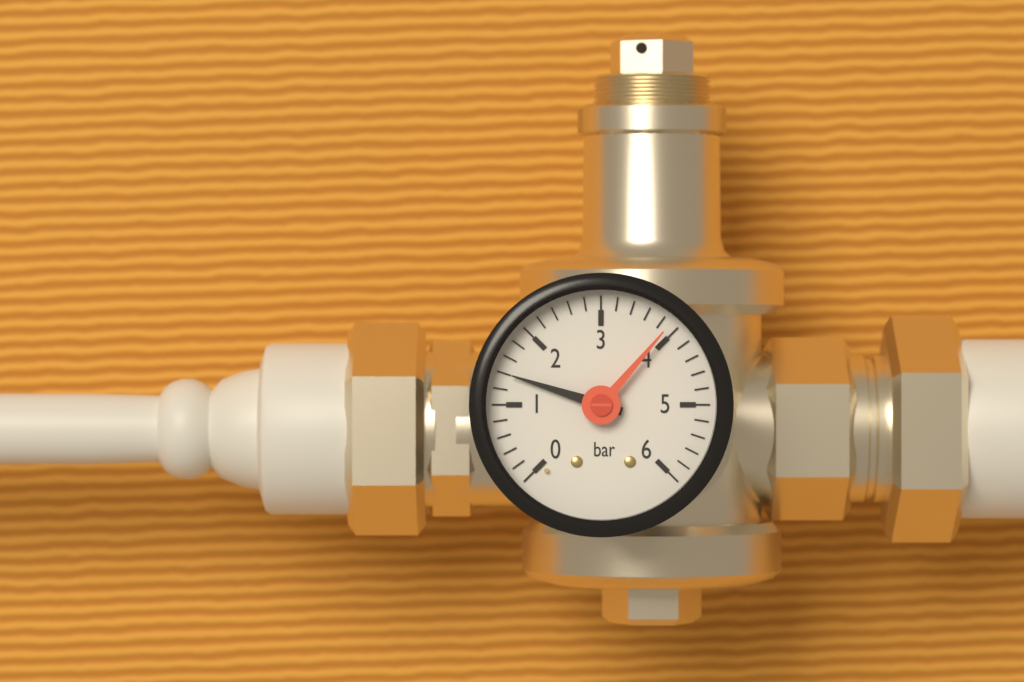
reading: 1.4 bar
